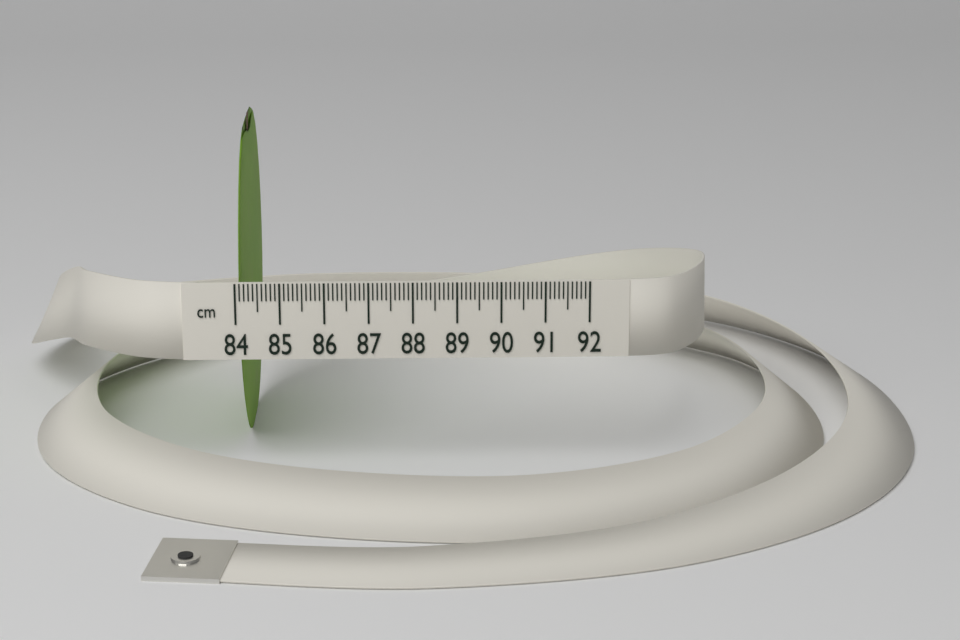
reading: 84.2 cm
